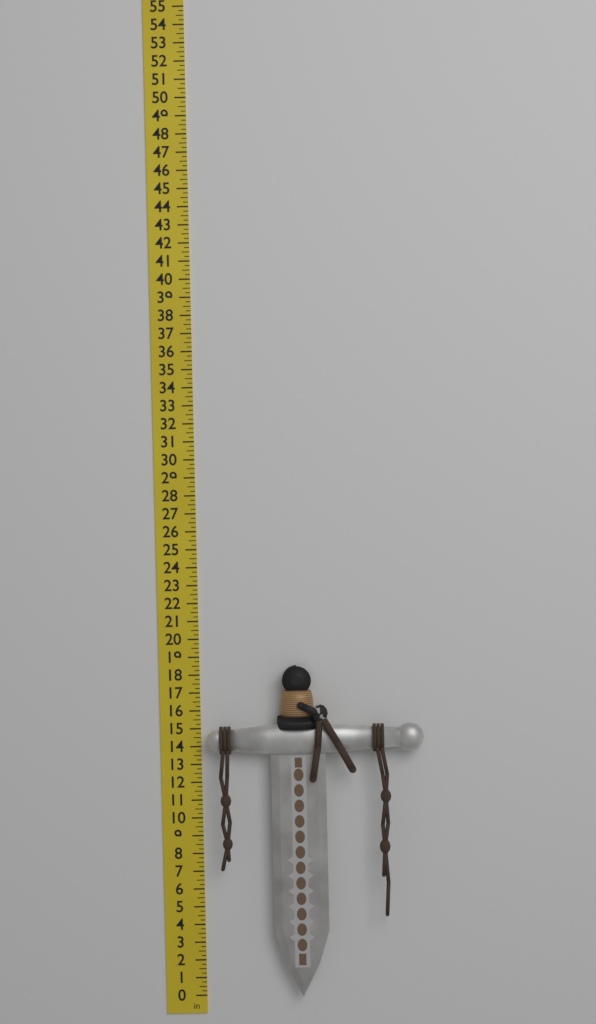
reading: 18.50 in
